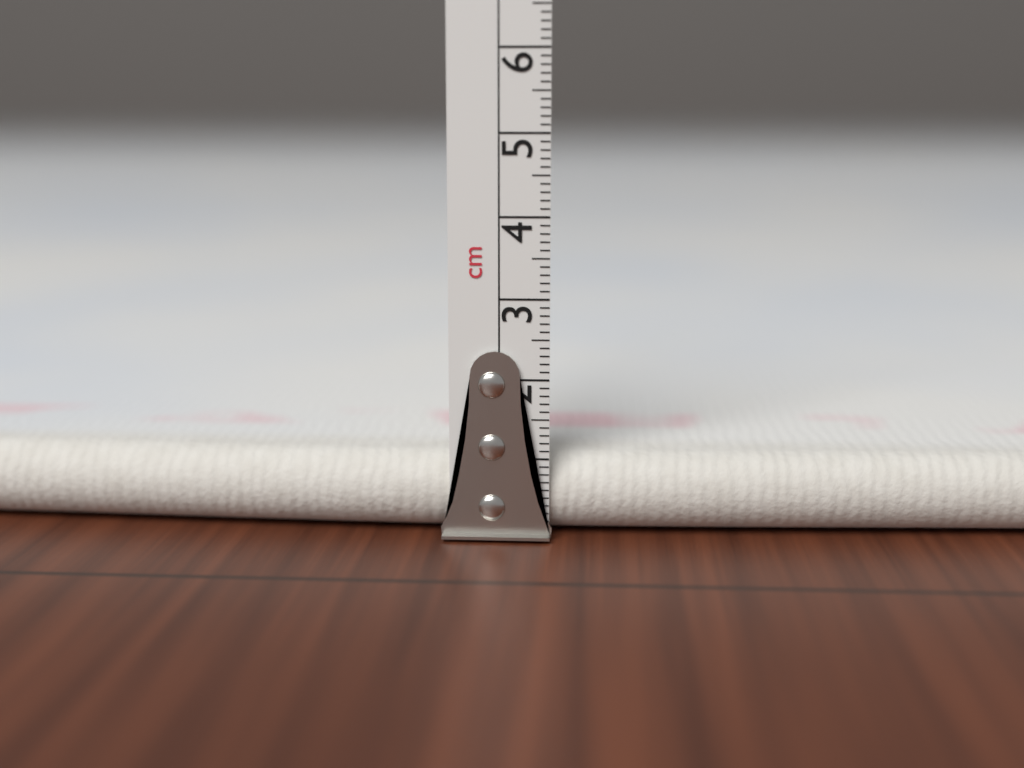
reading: 1.0 cm
